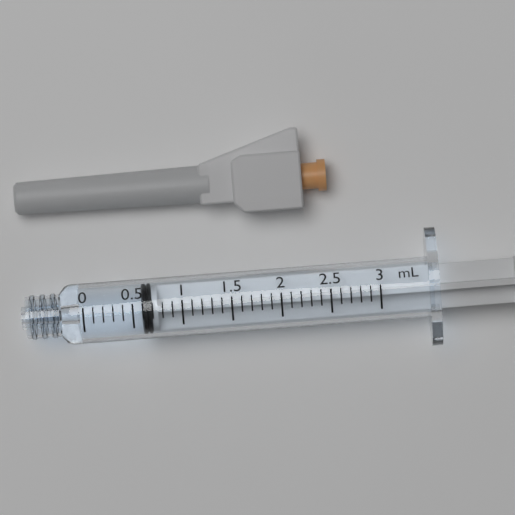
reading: 0.6 ml
